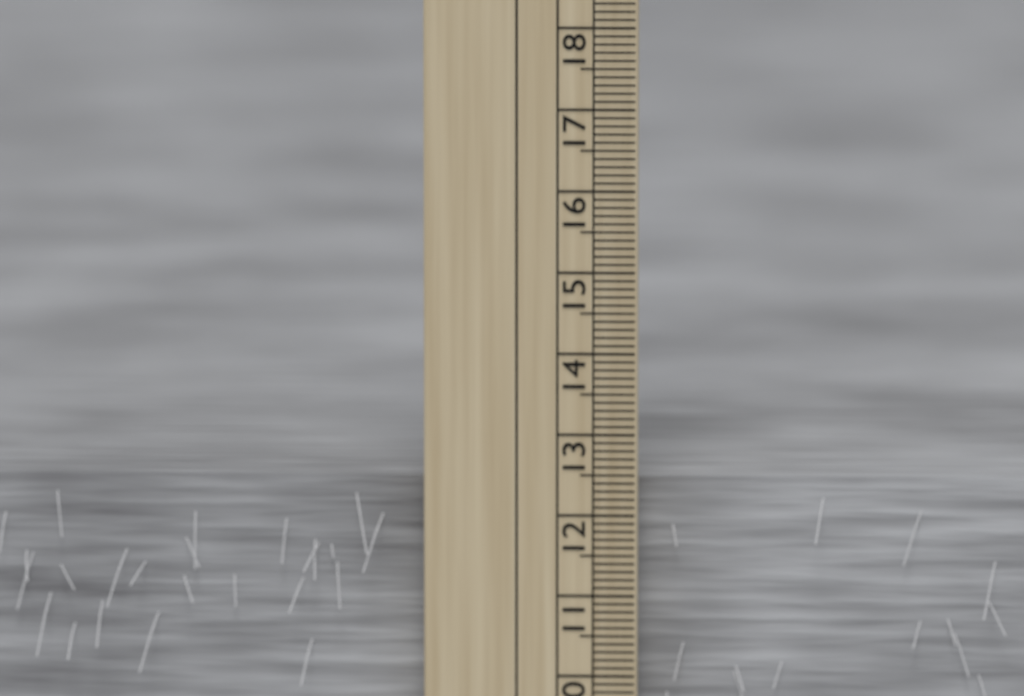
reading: 12.4 cm
